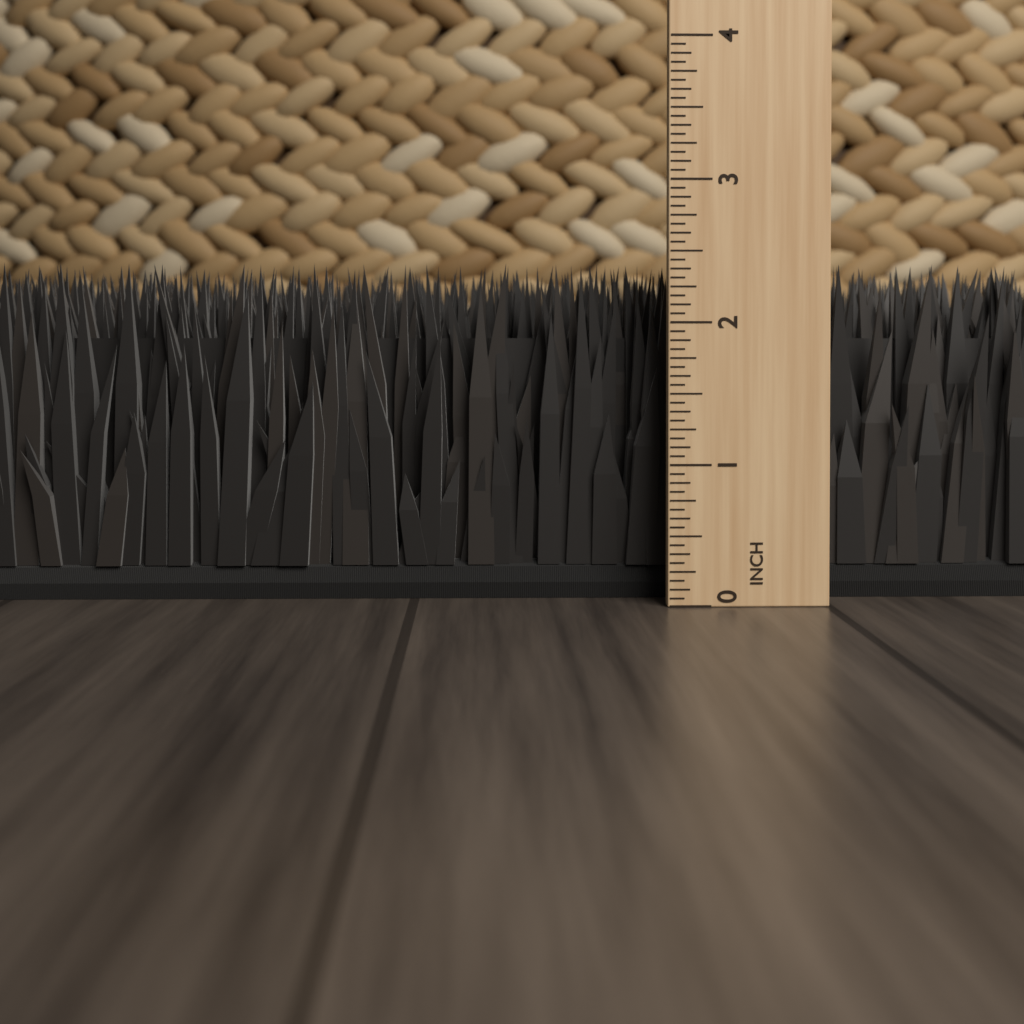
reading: 2.4375 in
